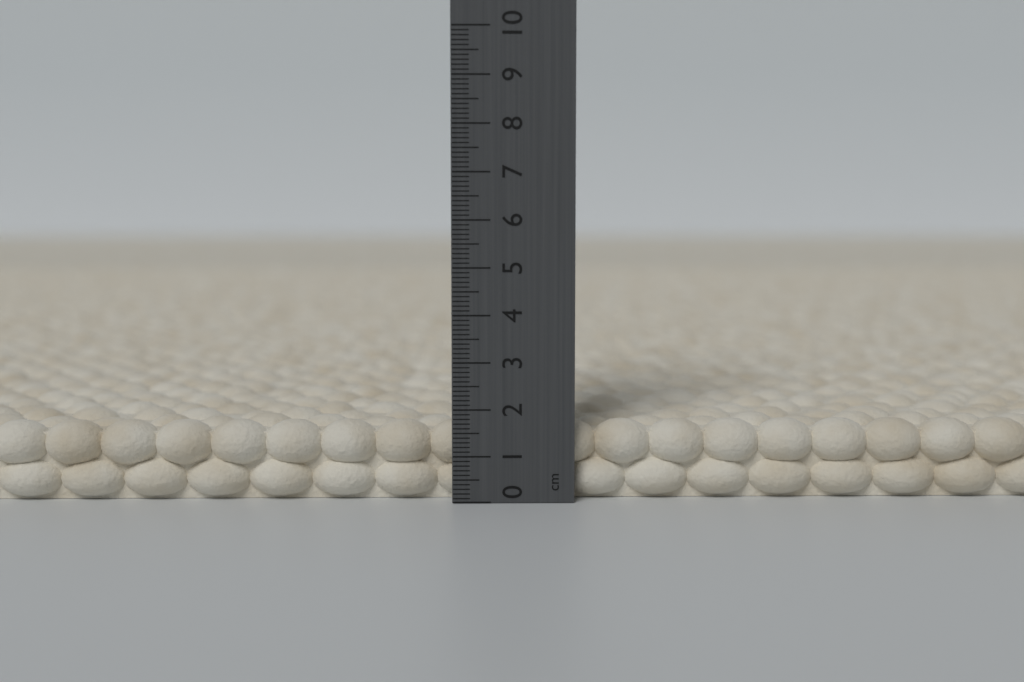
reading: 1.7 cm
